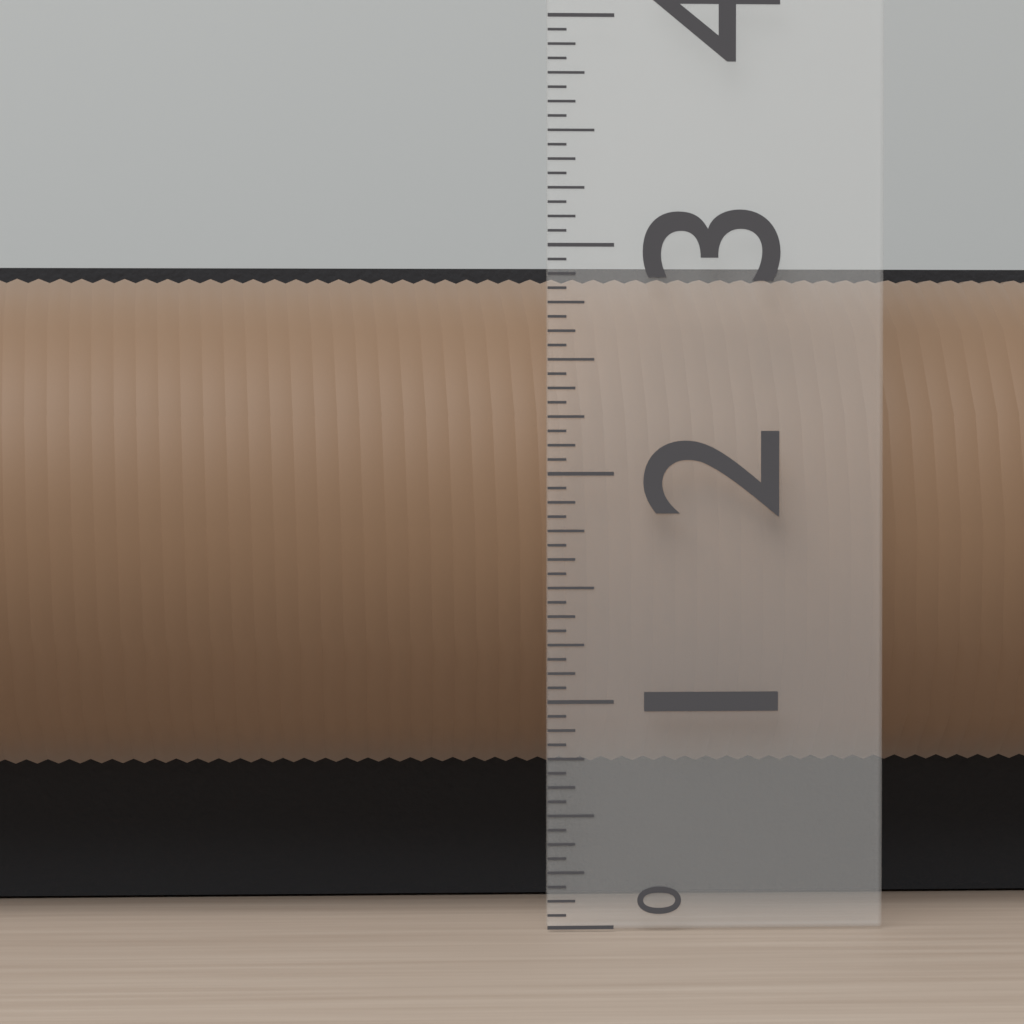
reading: 2.9375 (no unit)
